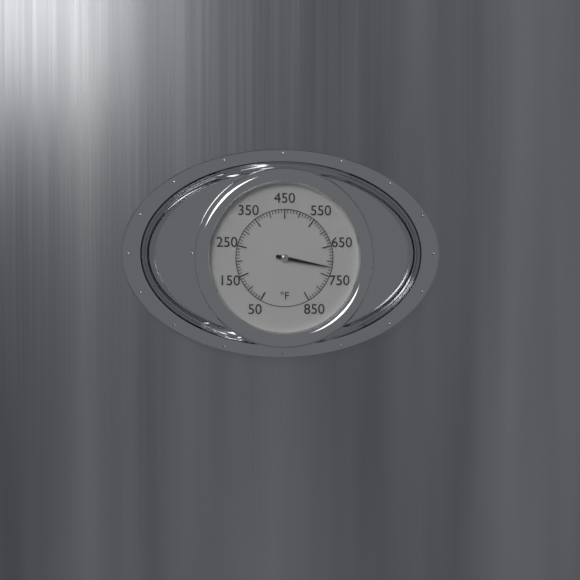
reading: 720 °F
